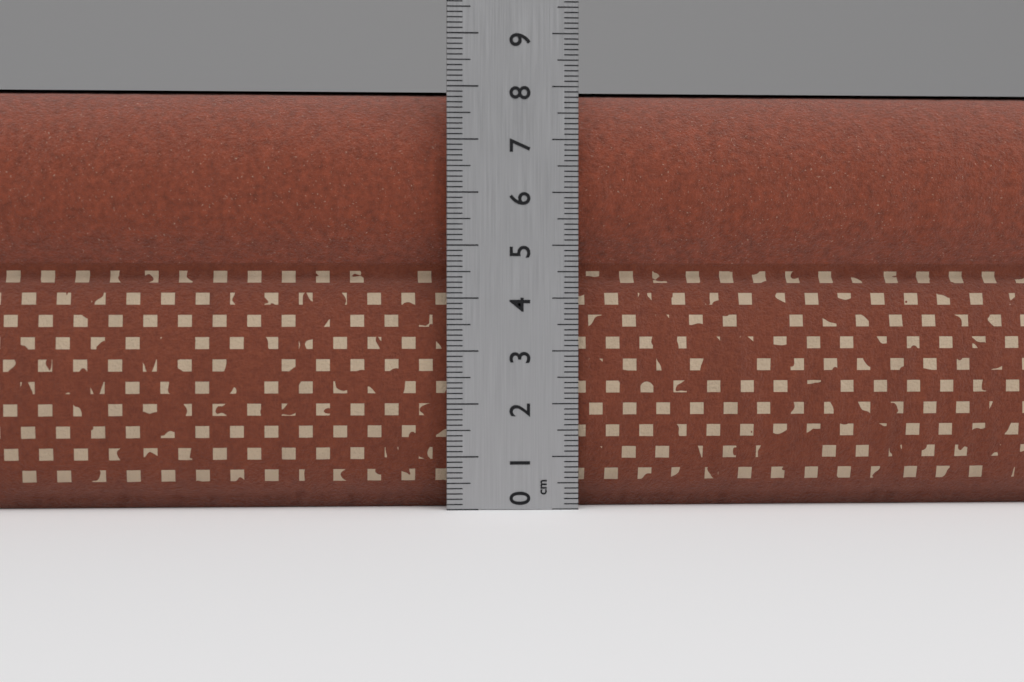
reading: 8.0 cm
